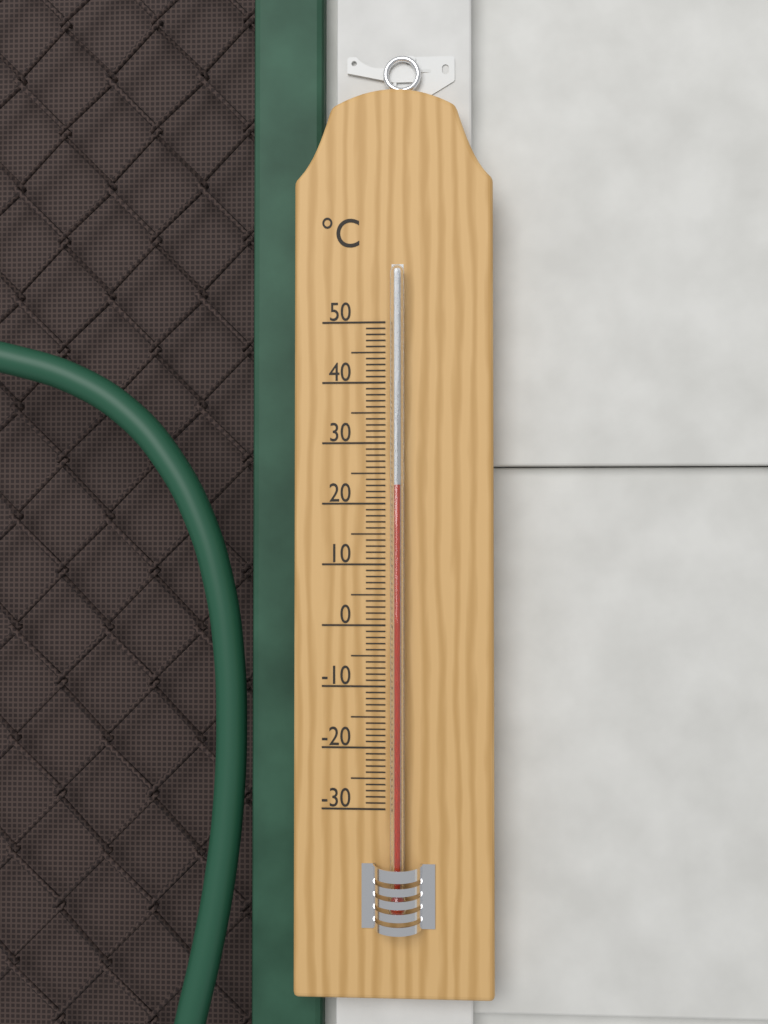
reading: 23 °C
